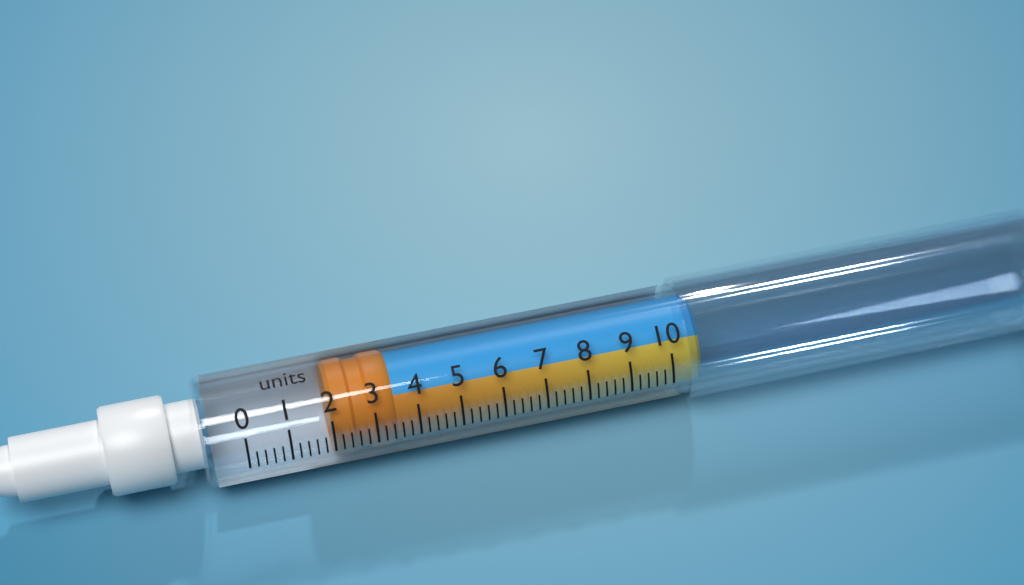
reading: 2.0 units
